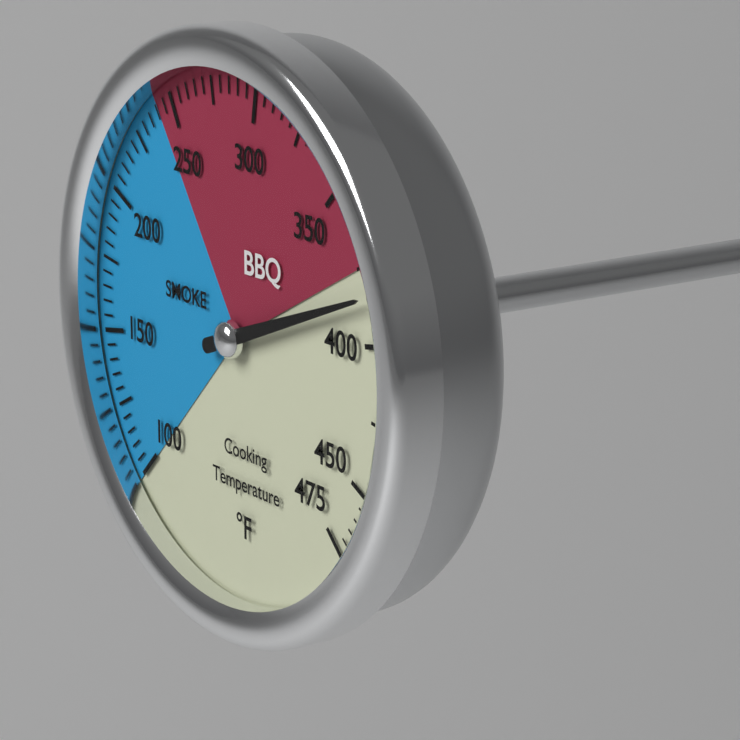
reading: 385 °F
